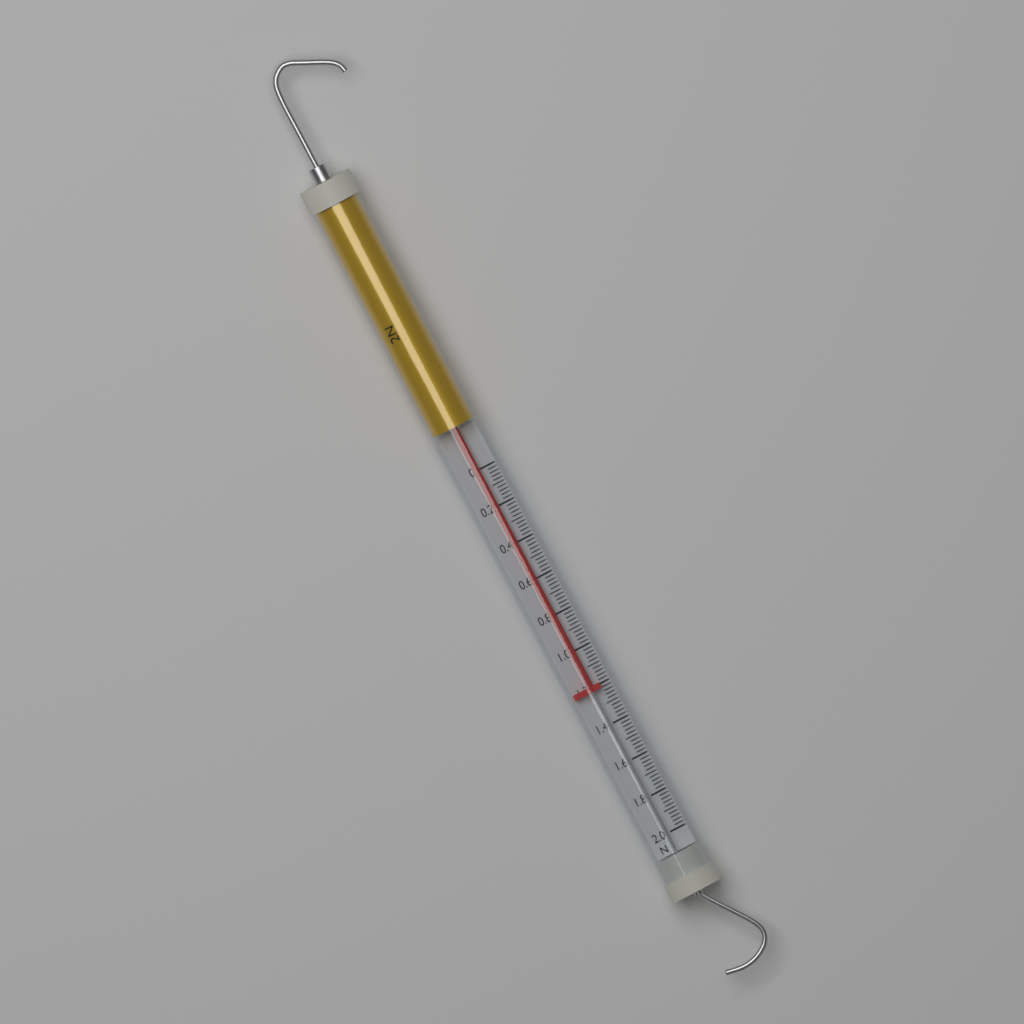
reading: 1.22 N
